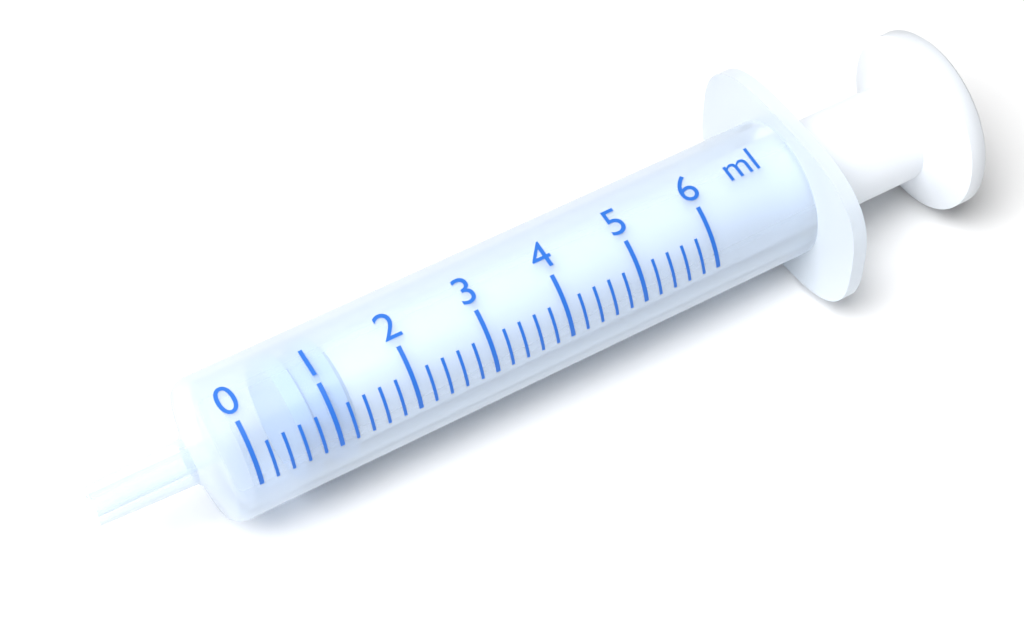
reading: 0.6 ml
